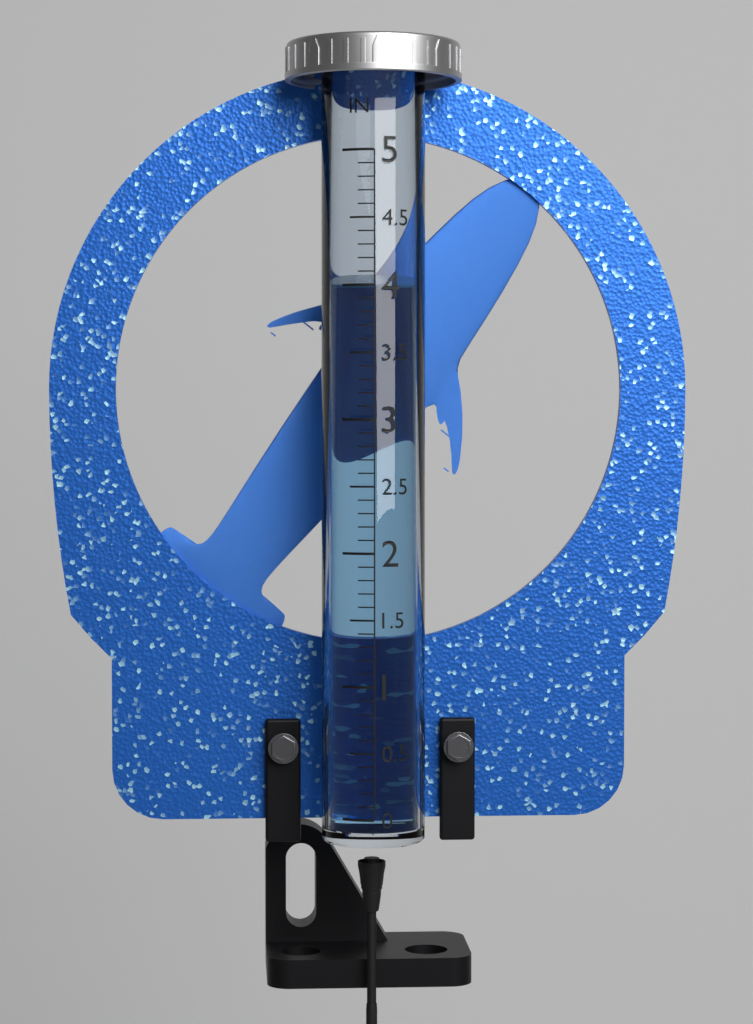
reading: 4.0 in
